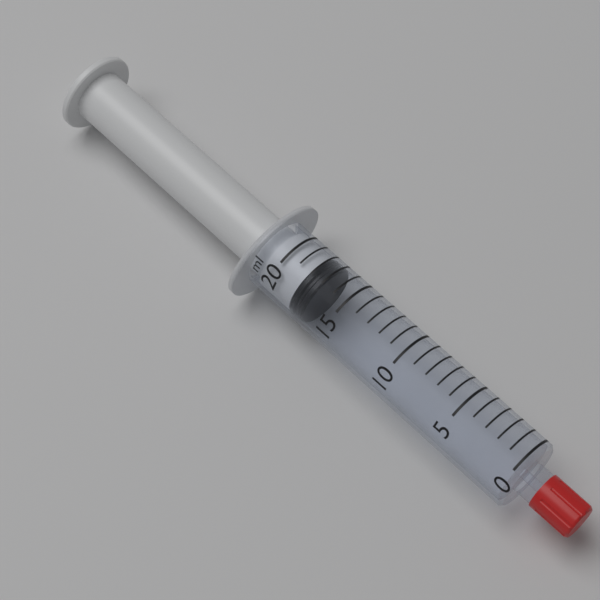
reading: 17 ml
